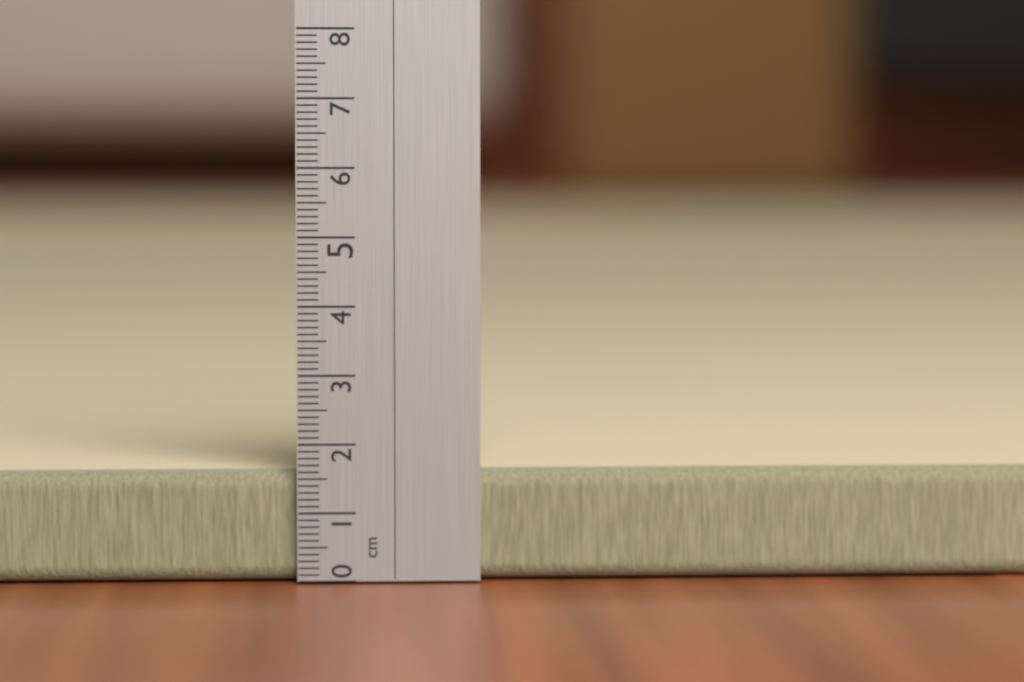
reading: 1.6 cm
